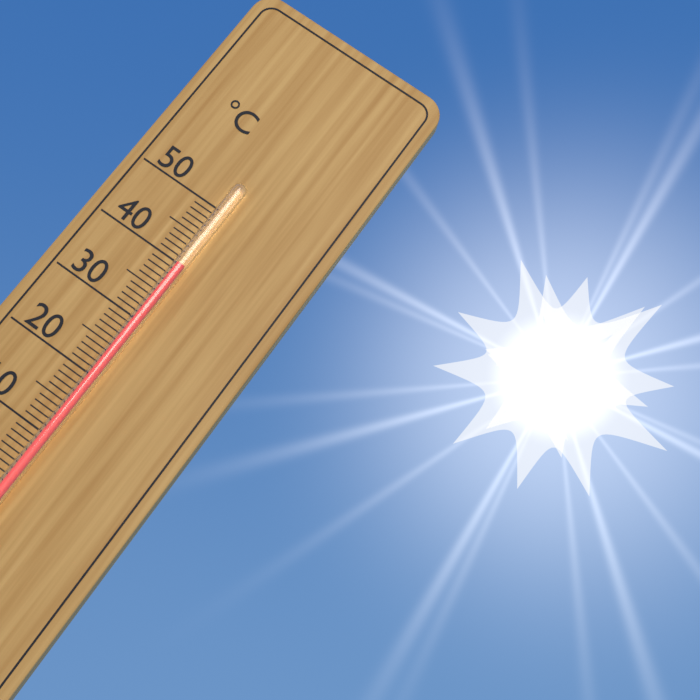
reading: 40 °C
